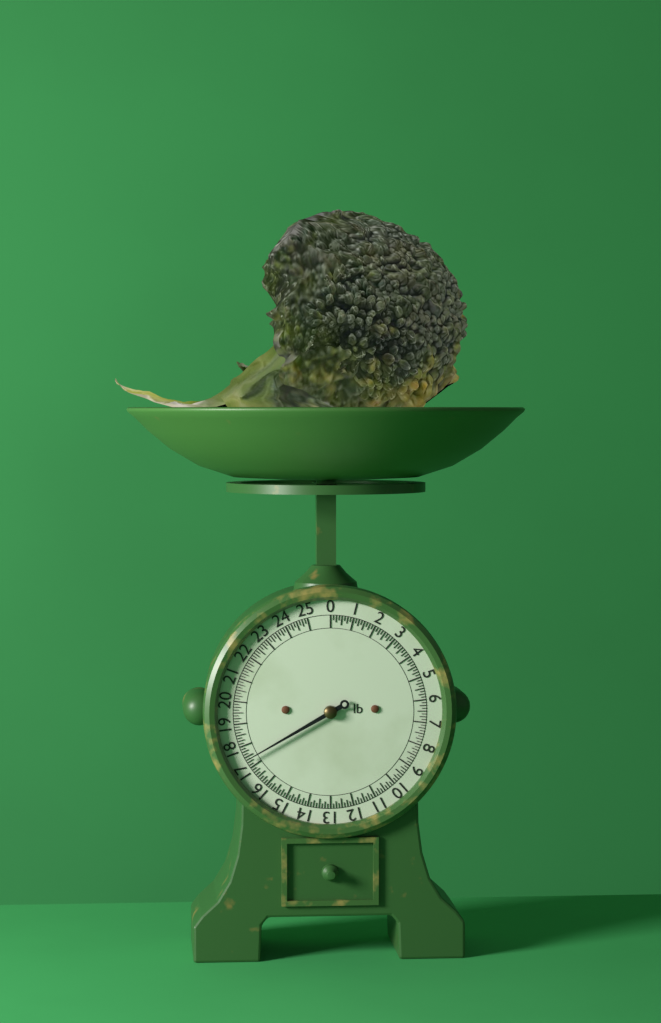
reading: 17.375 lb
